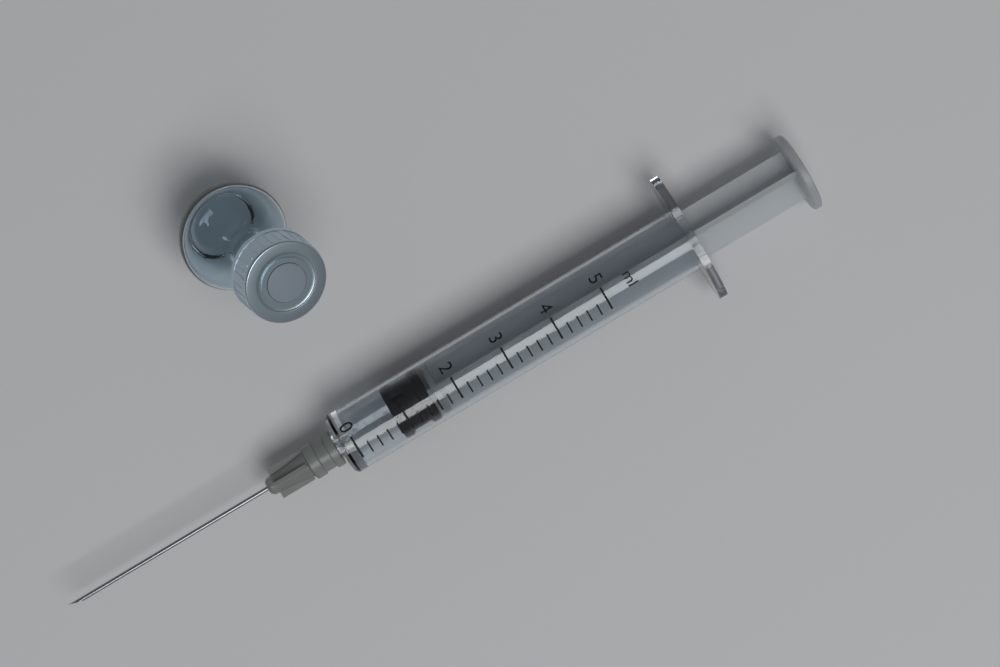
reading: 0.8 ml
